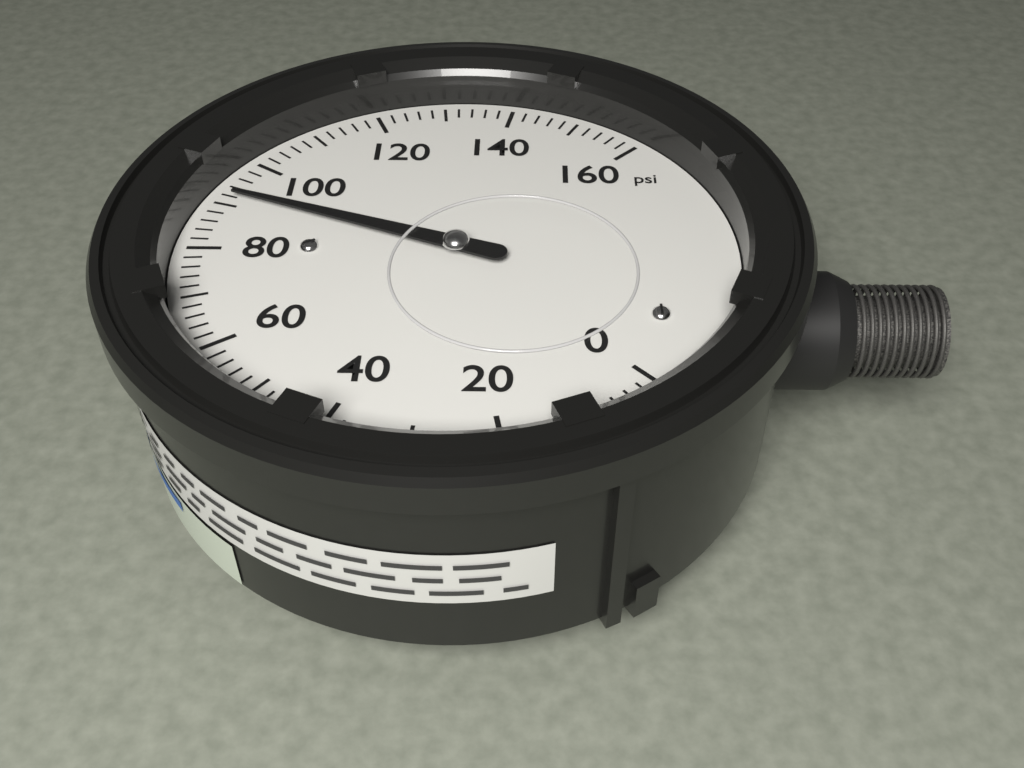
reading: 92 psi
